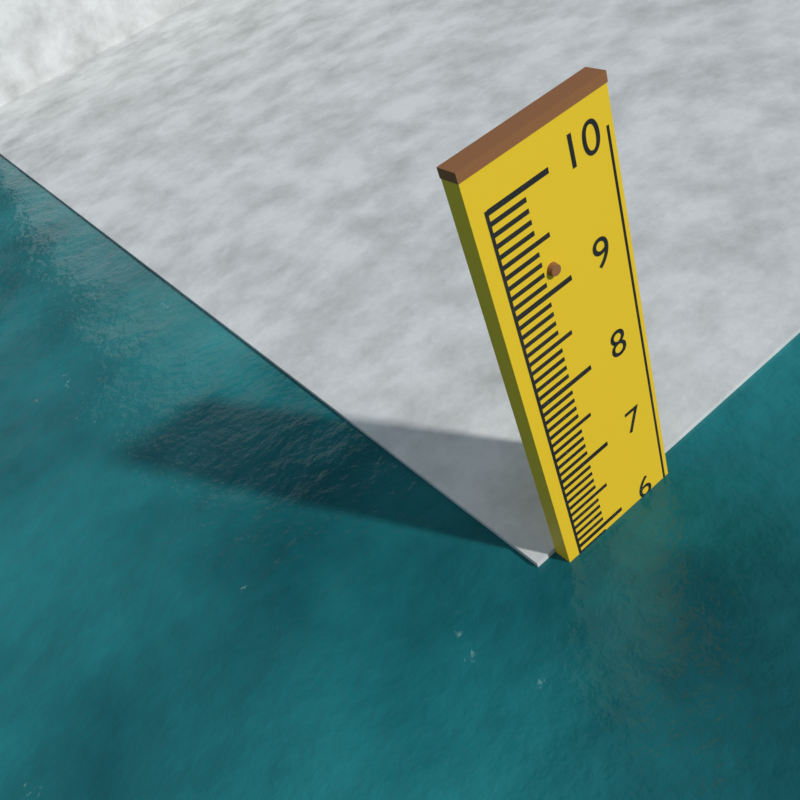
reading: 5.9 (no unit)
